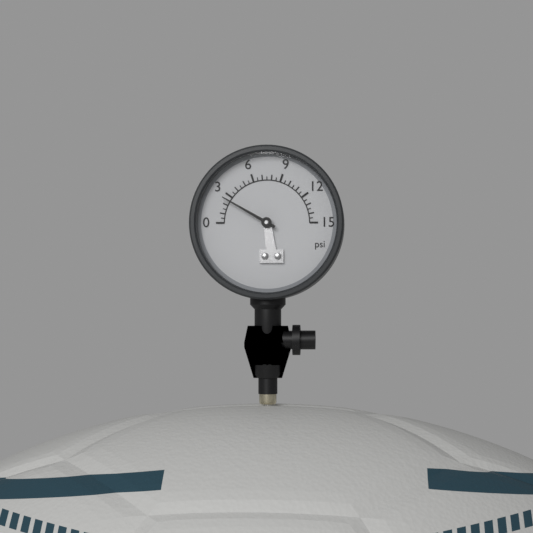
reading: 2.5 psi
